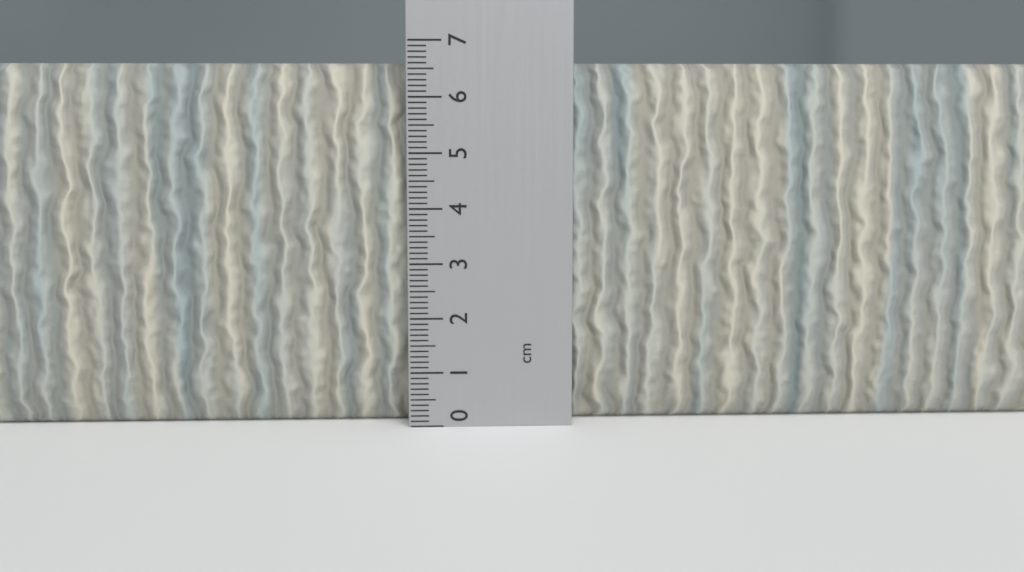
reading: 6.6 cm
